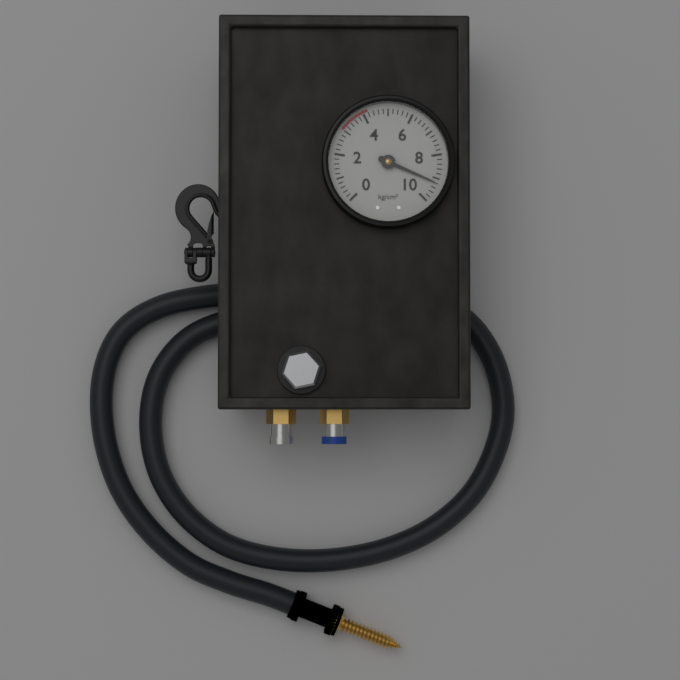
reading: 9.2 kg/cm²
